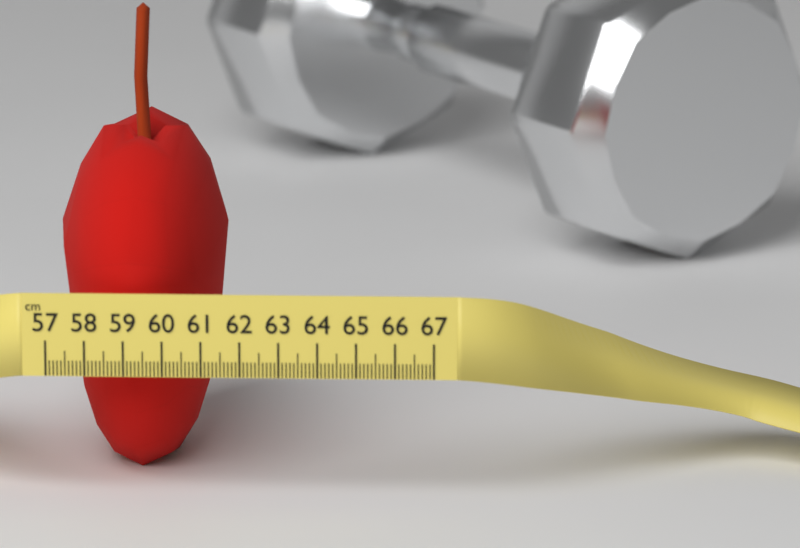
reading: 61.4 cm
